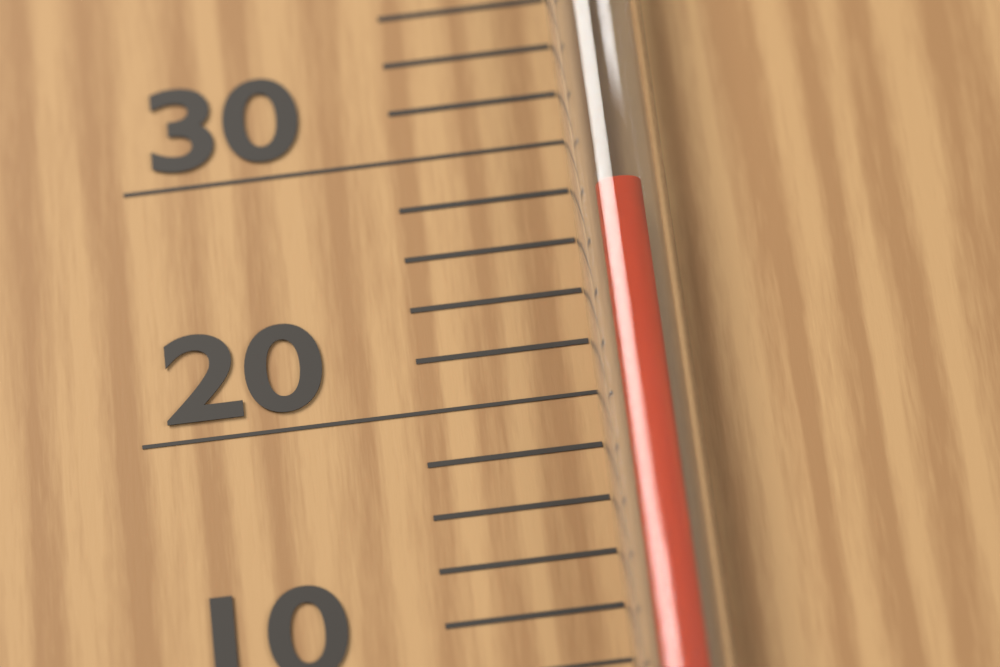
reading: 27.2 °C
